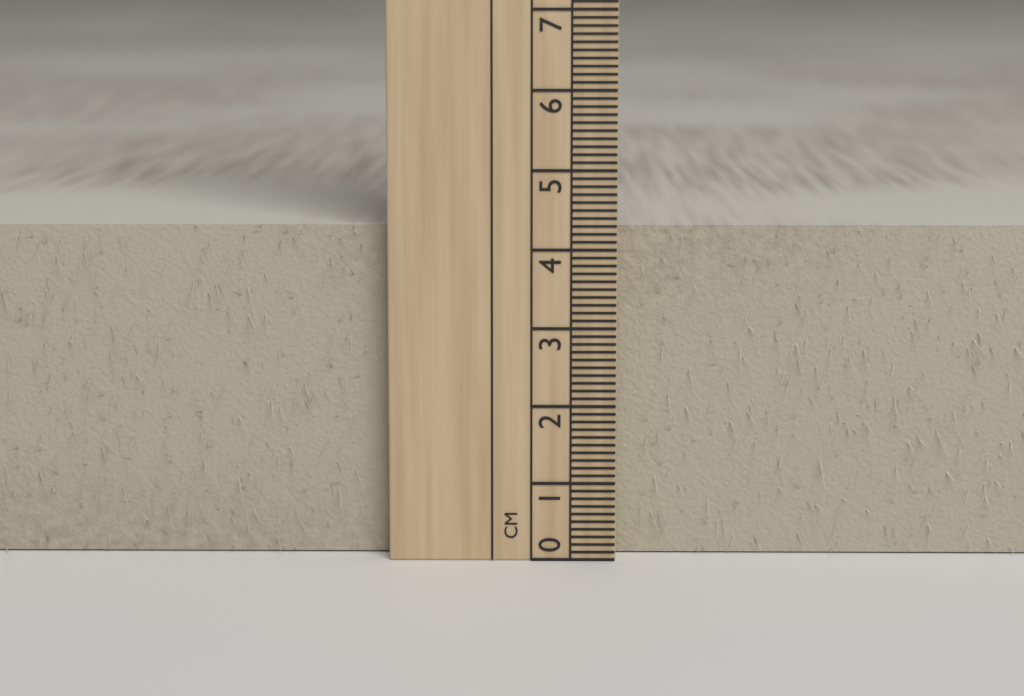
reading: 4.3 cm
